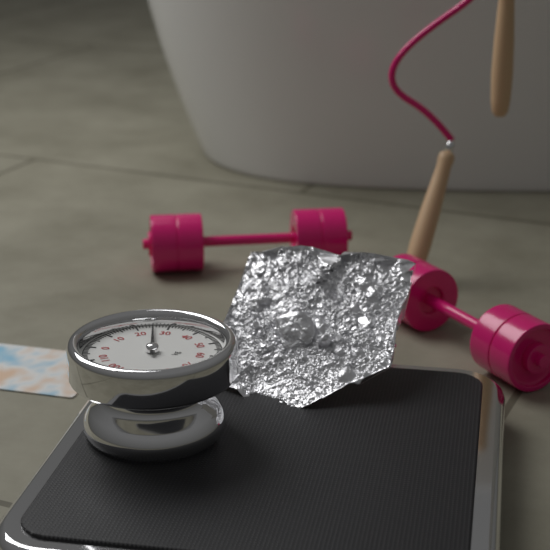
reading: 25 kg
